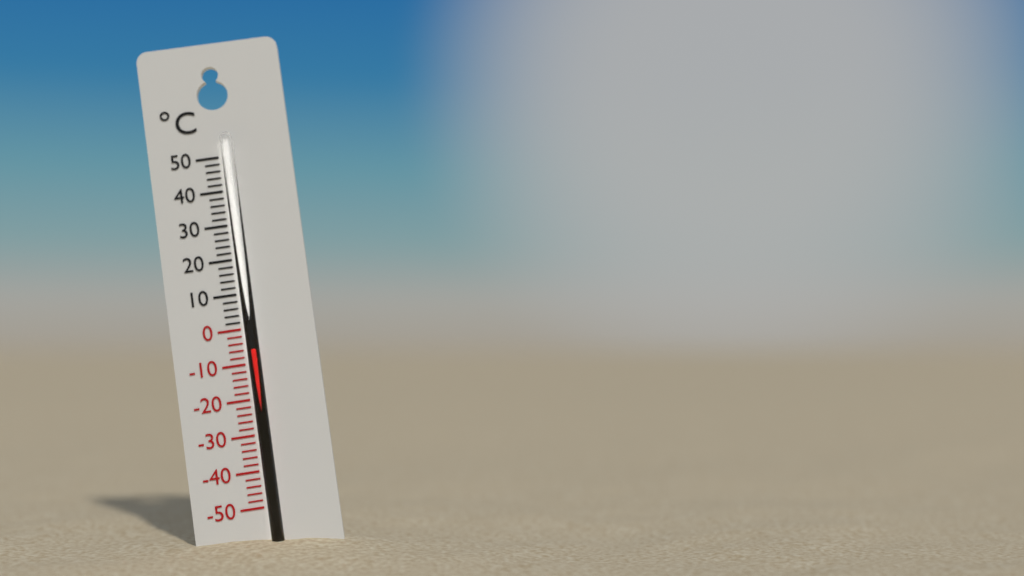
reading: -6 °C
